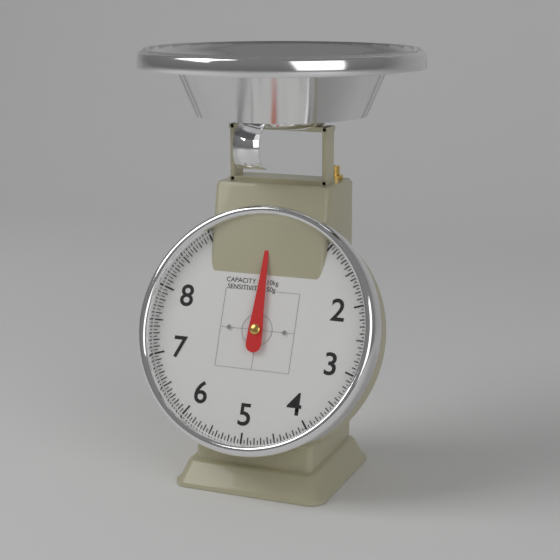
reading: 0.00 kg
